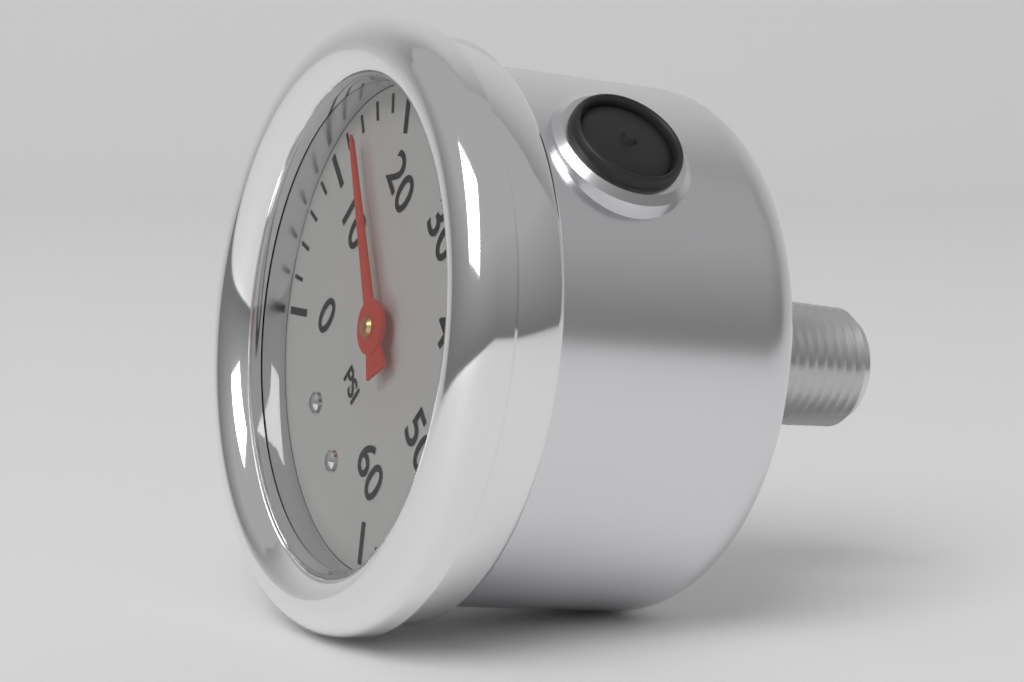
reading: 14 psi
